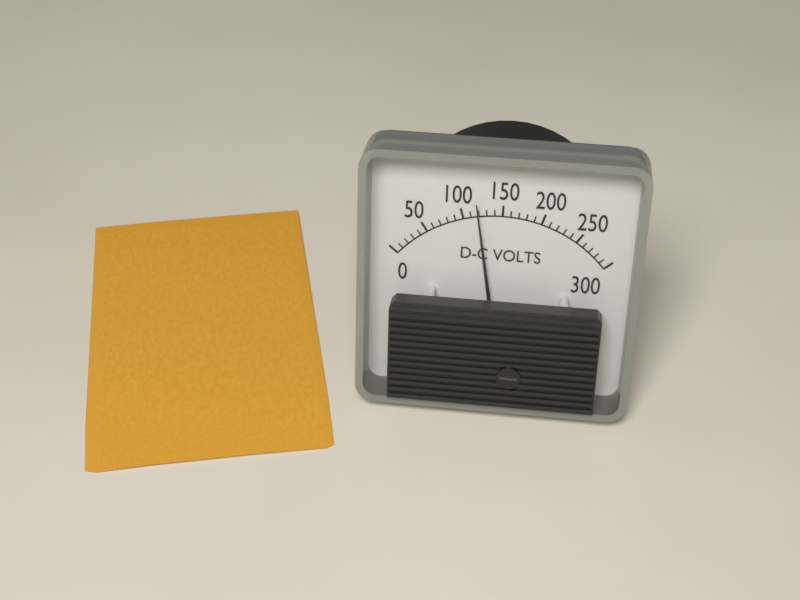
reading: 120 V
